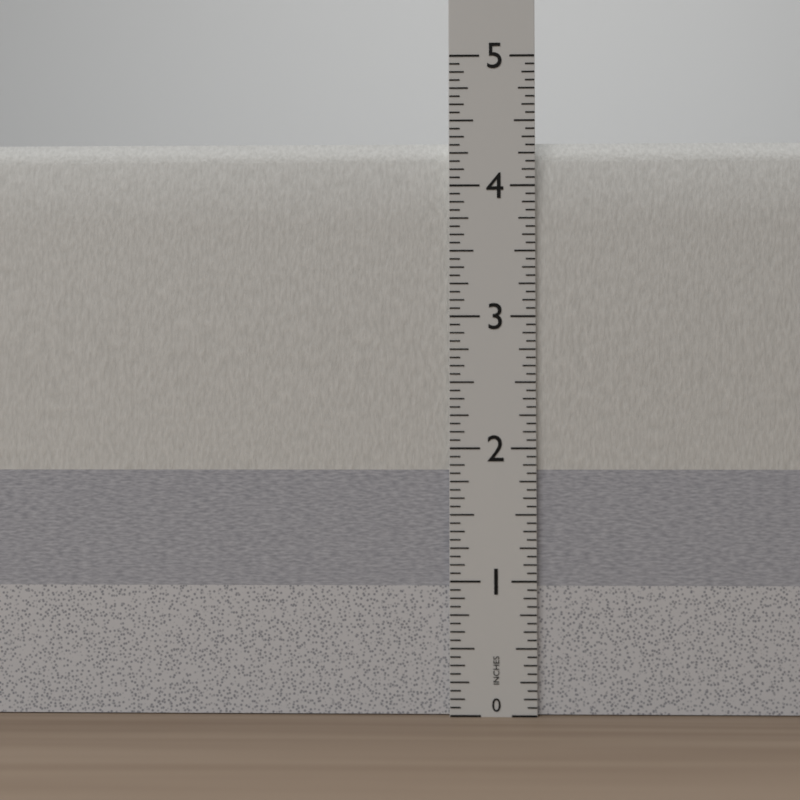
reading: 4.3750 in
